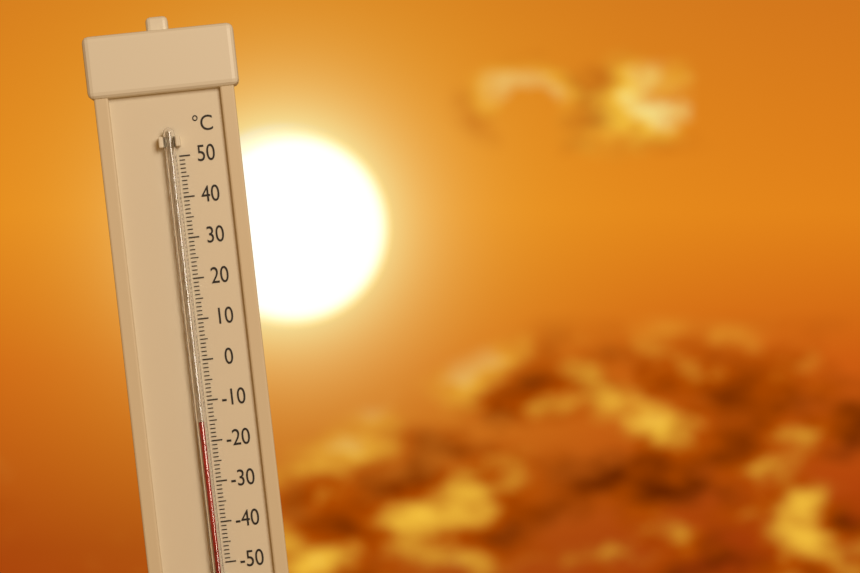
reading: -15 °C
